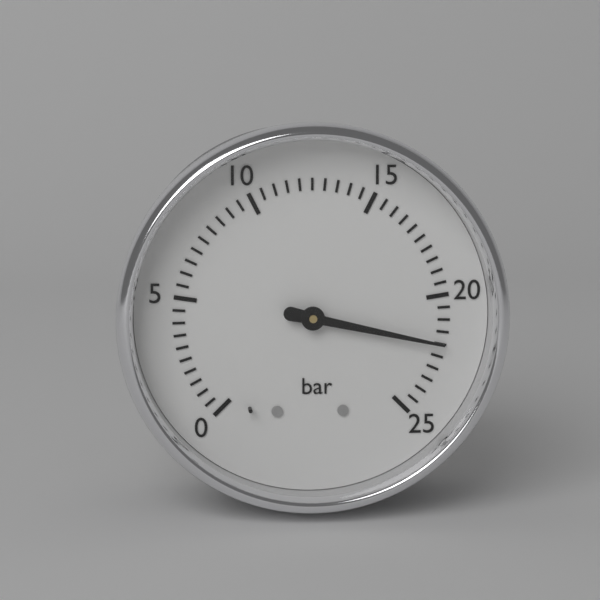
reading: 22.0 bar
